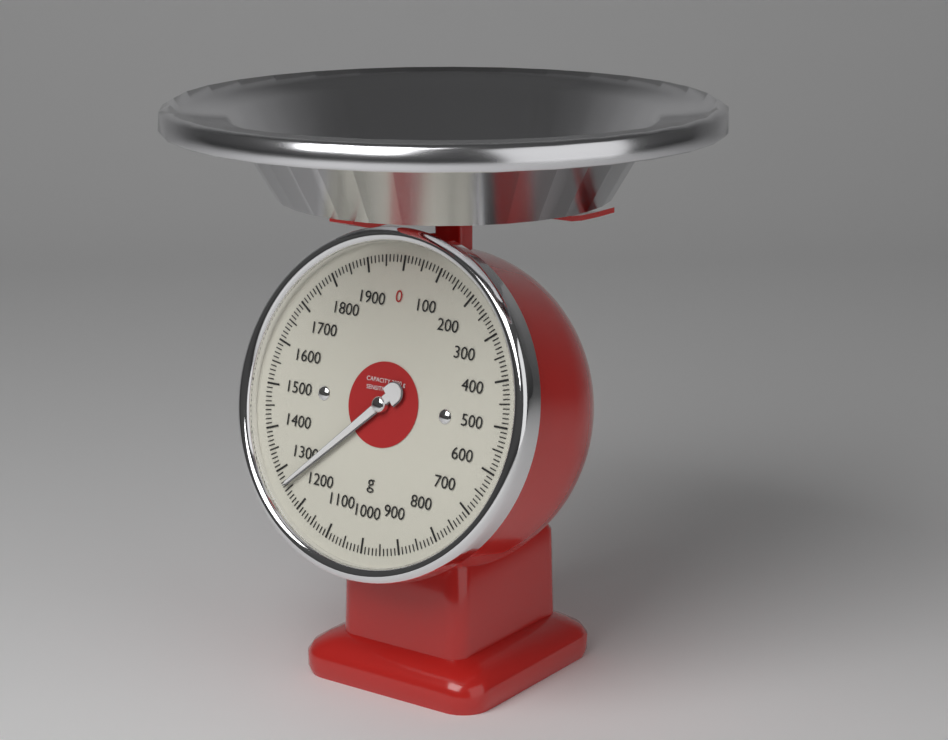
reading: 1260 g
